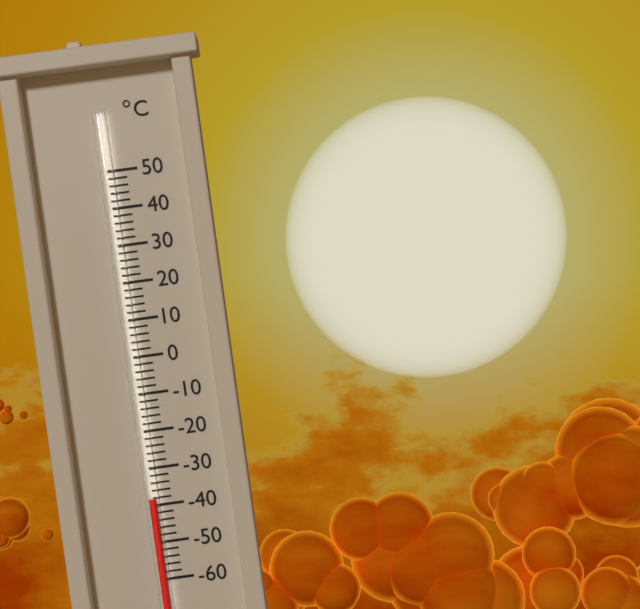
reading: -38 °C
